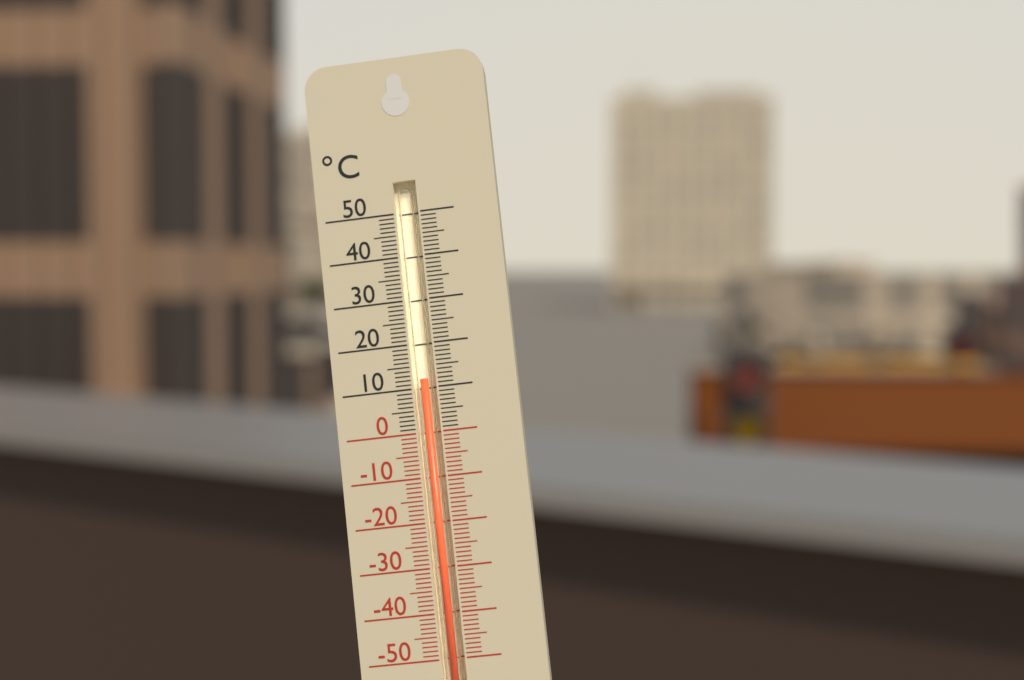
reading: 12 °C
